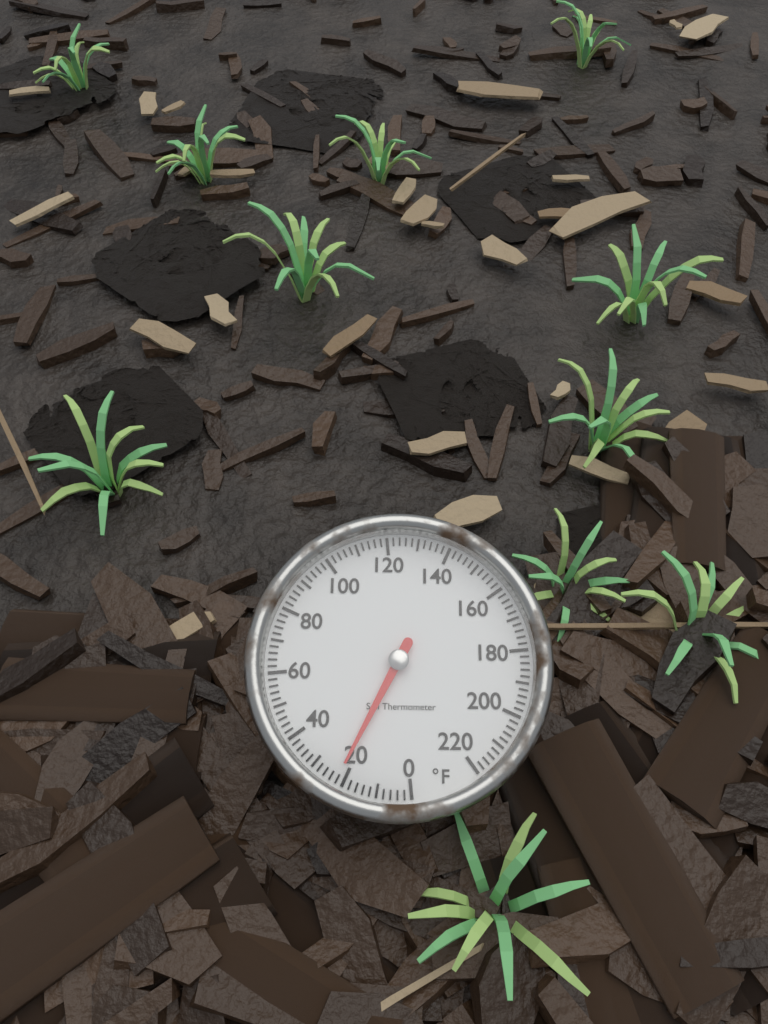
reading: 22 °F
